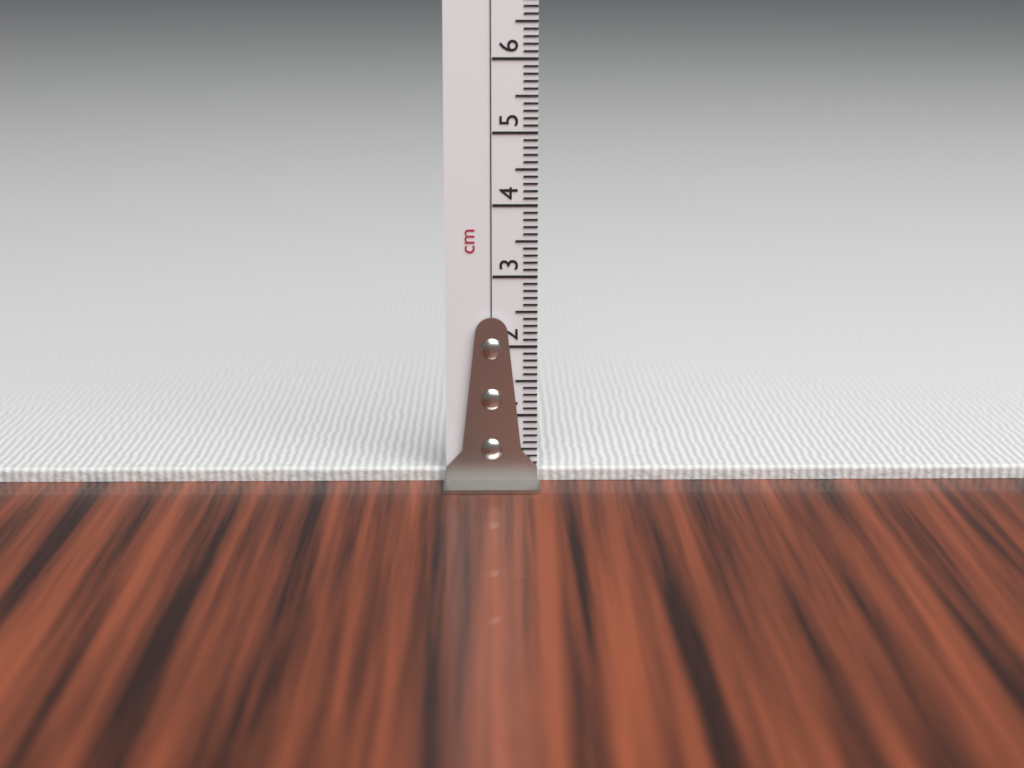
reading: 0.2 cm
